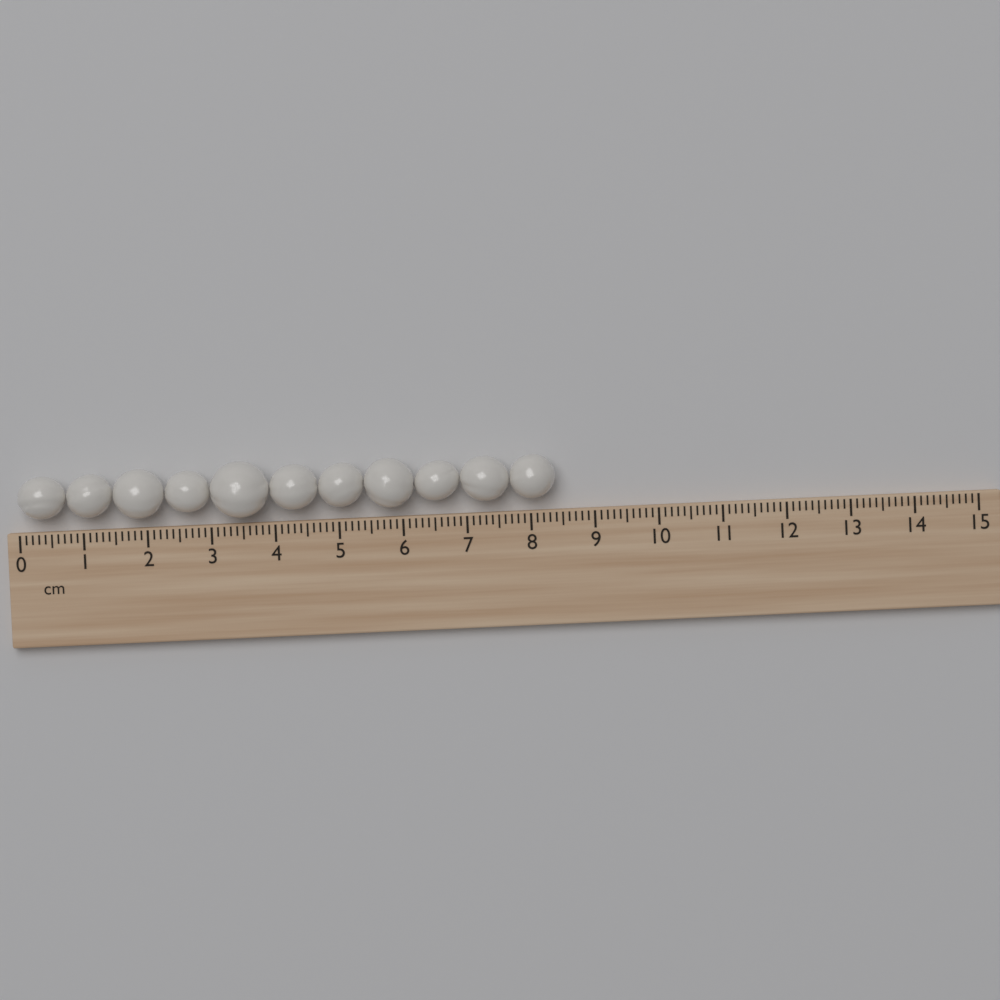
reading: 8.4 cm
